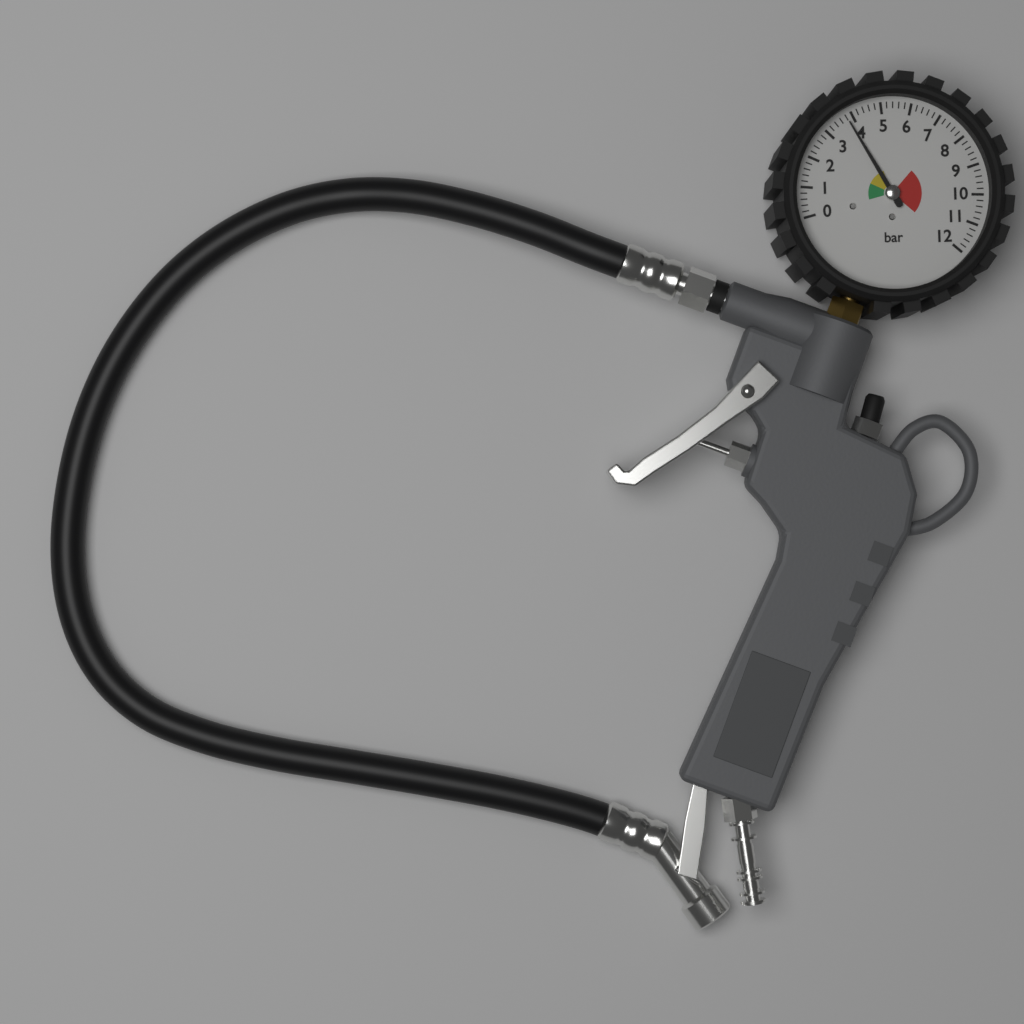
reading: 3.8 bar
